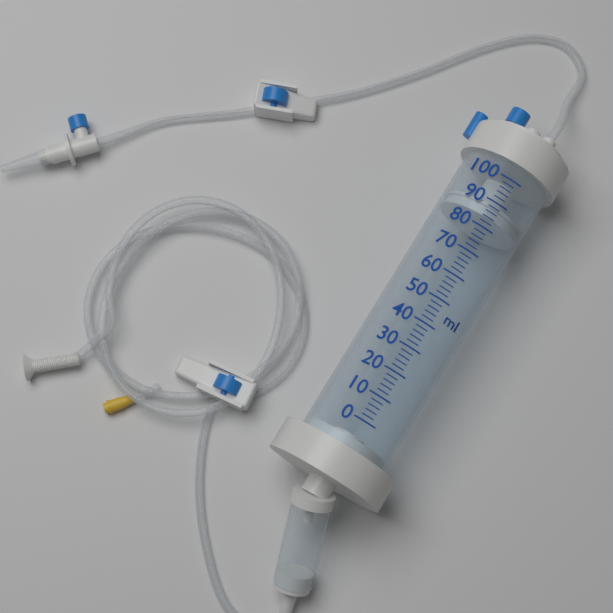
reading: 84 ml
